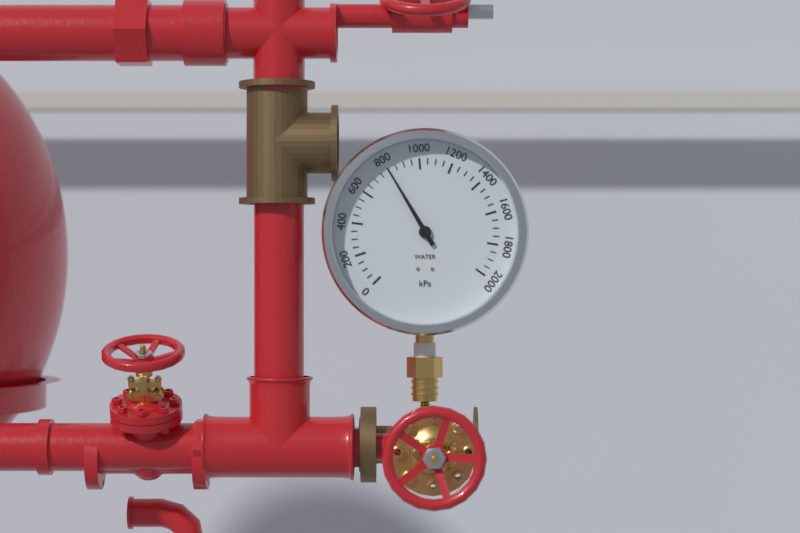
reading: 800 kPa
